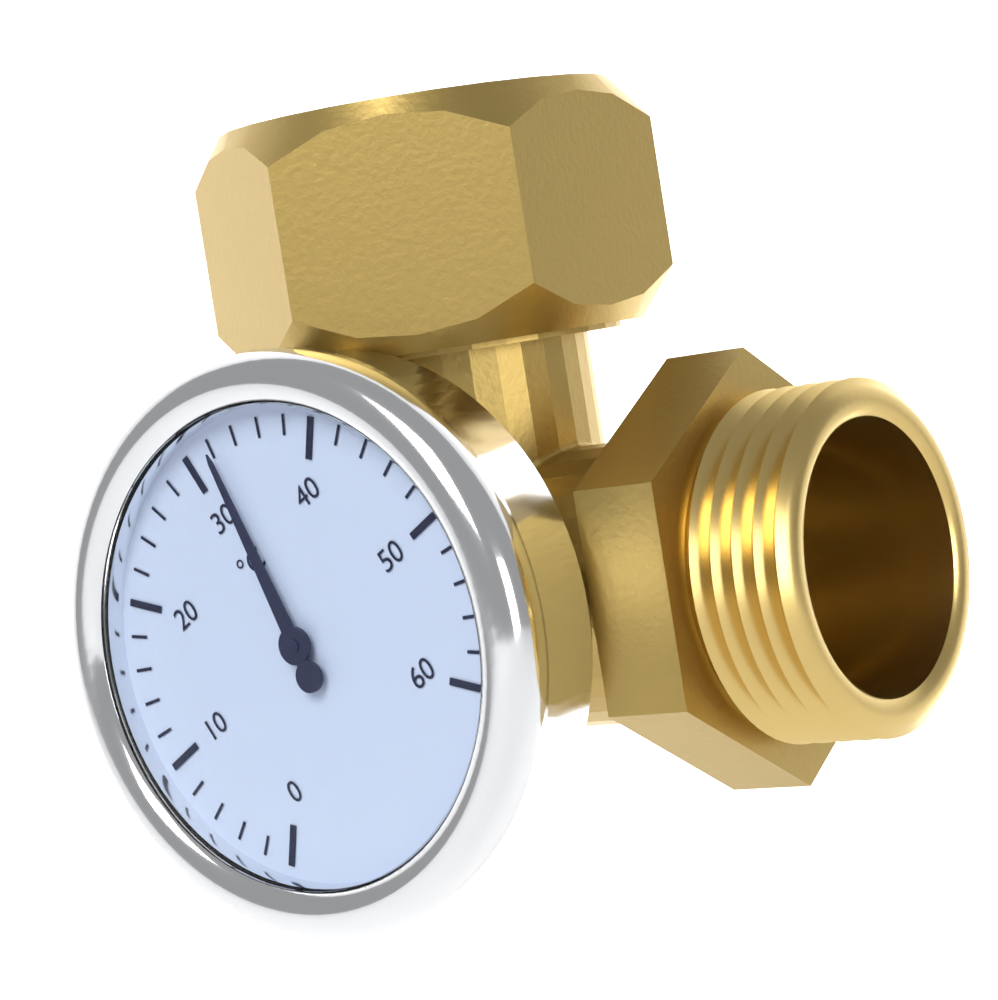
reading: 32 °C
